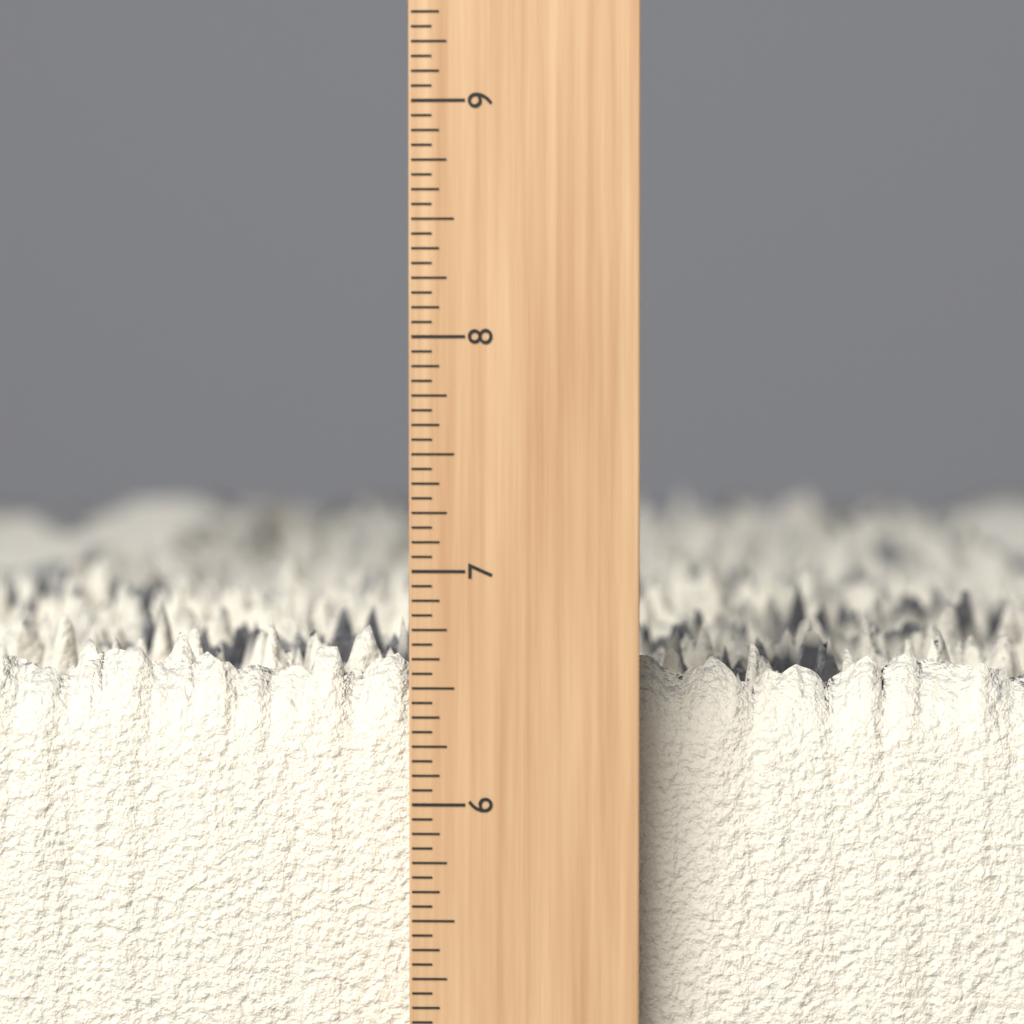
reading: 6.7500 inch
